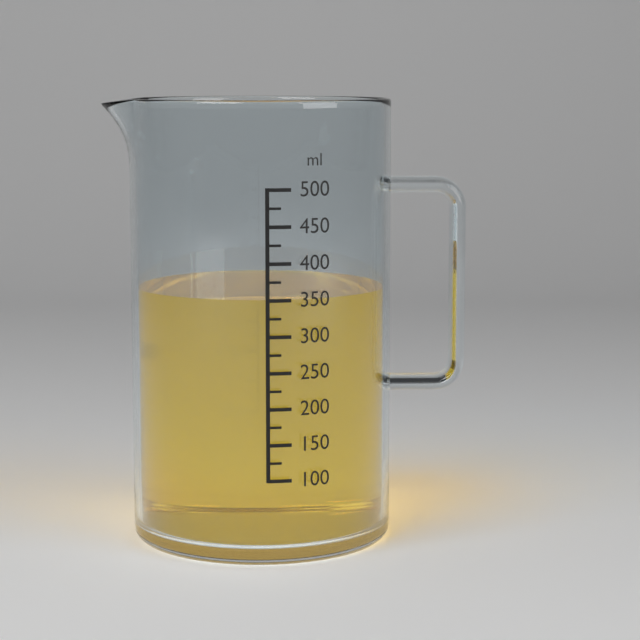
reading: 350 ml
